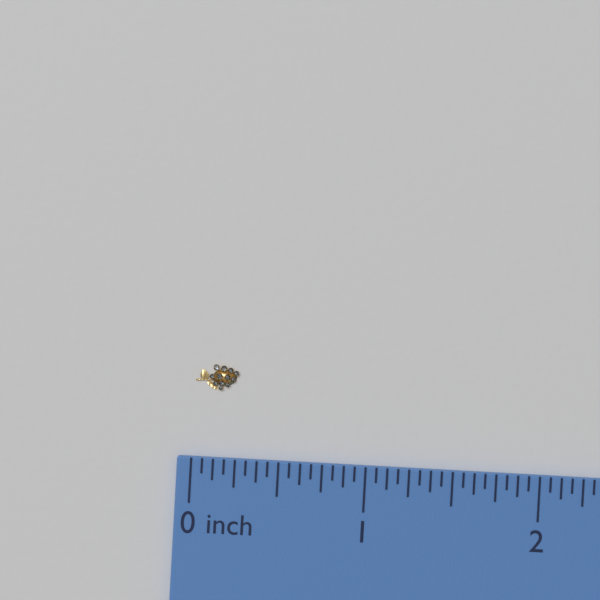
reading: 0.2500 inch
